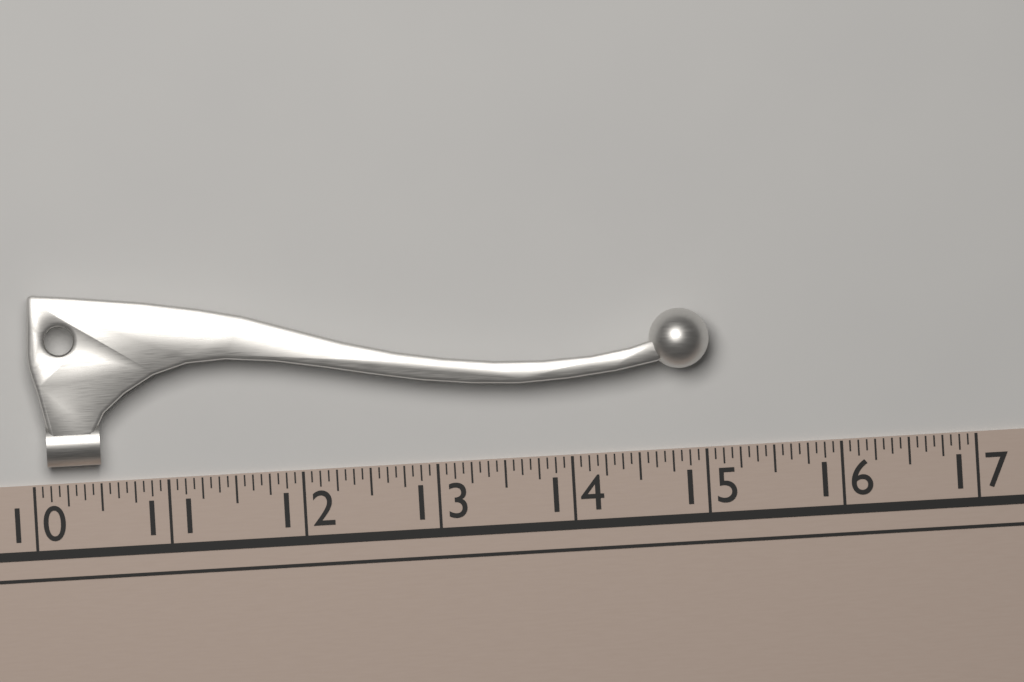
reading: 15.0625 (no unit)
